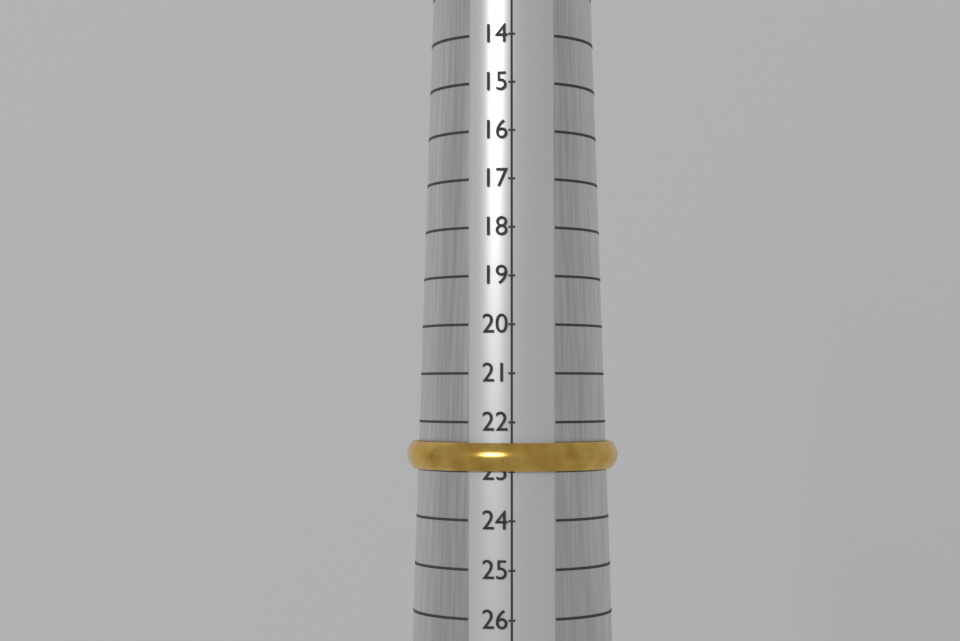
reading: 23 (no unit)
